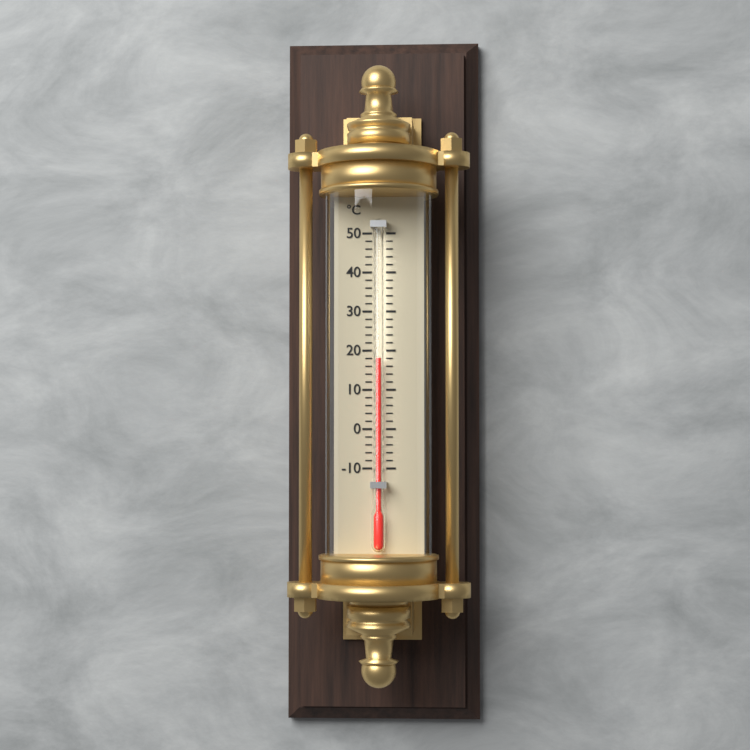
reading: 18 °C
